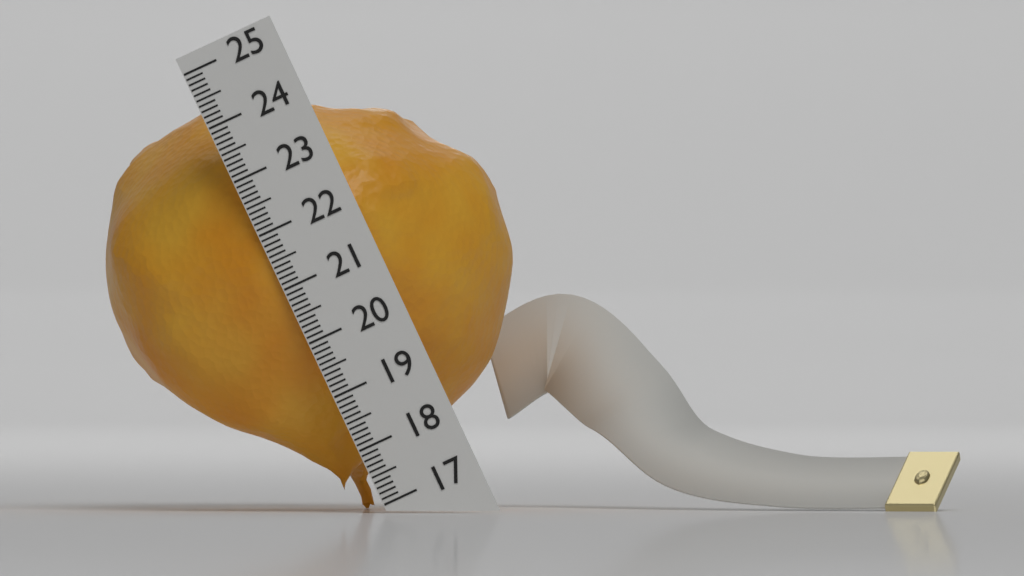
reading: 24.4 (no unit)
